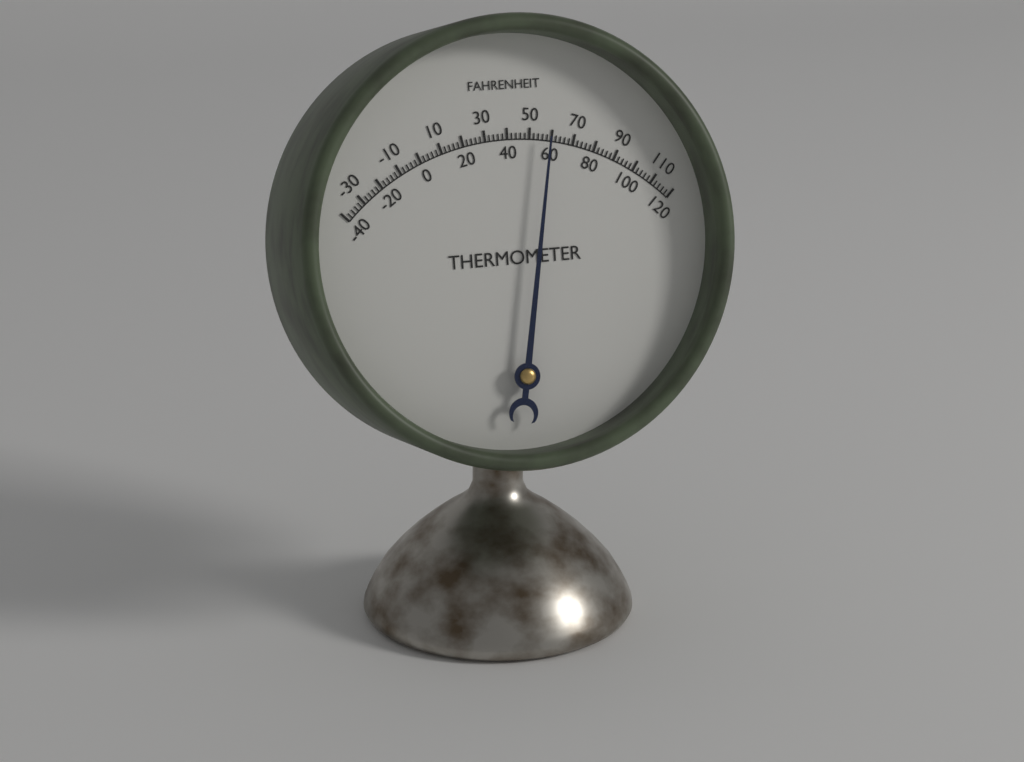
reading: 58 °F
